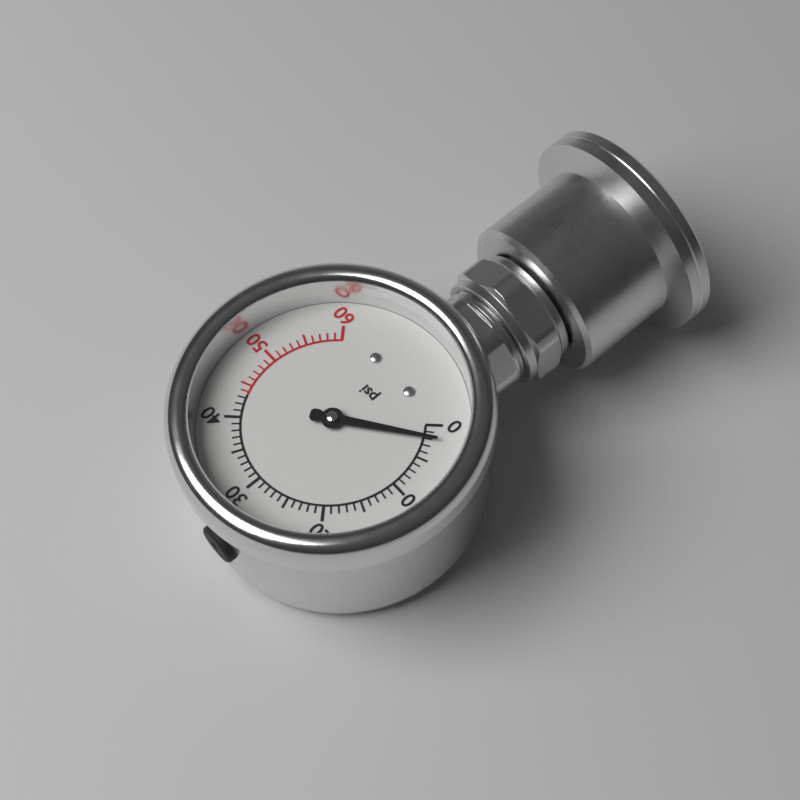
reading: 2 psi
